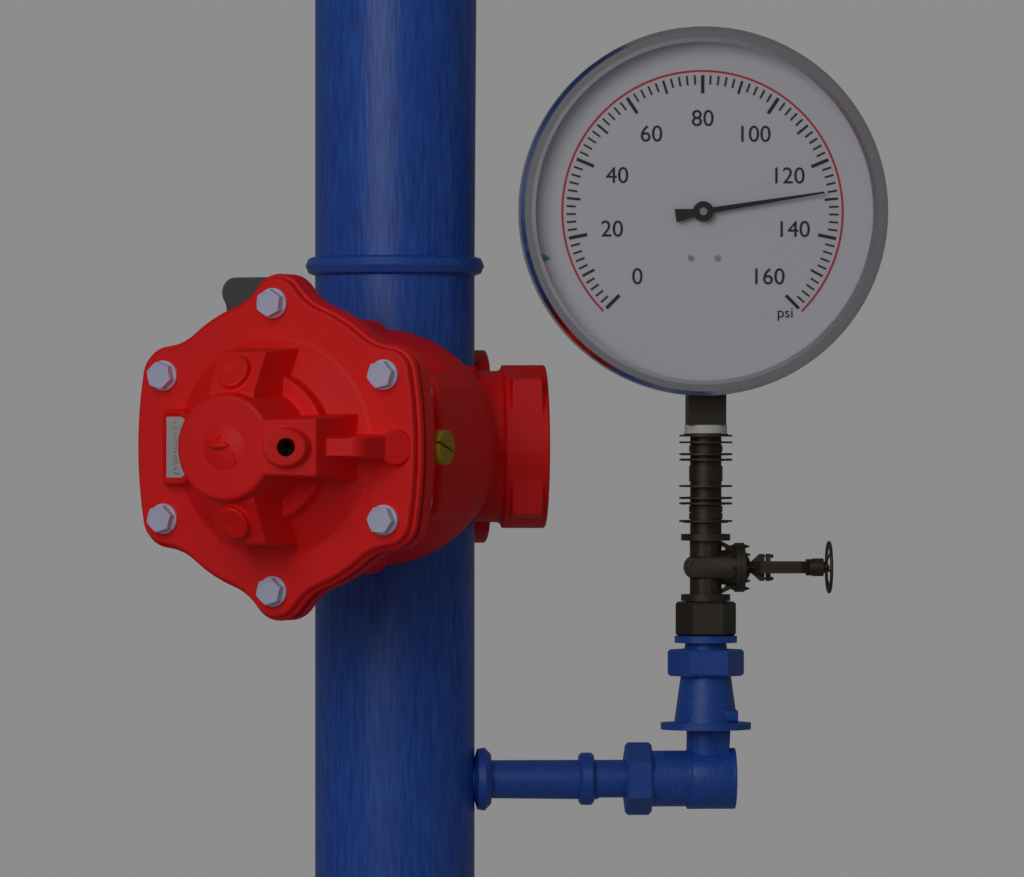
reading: 128 psi
